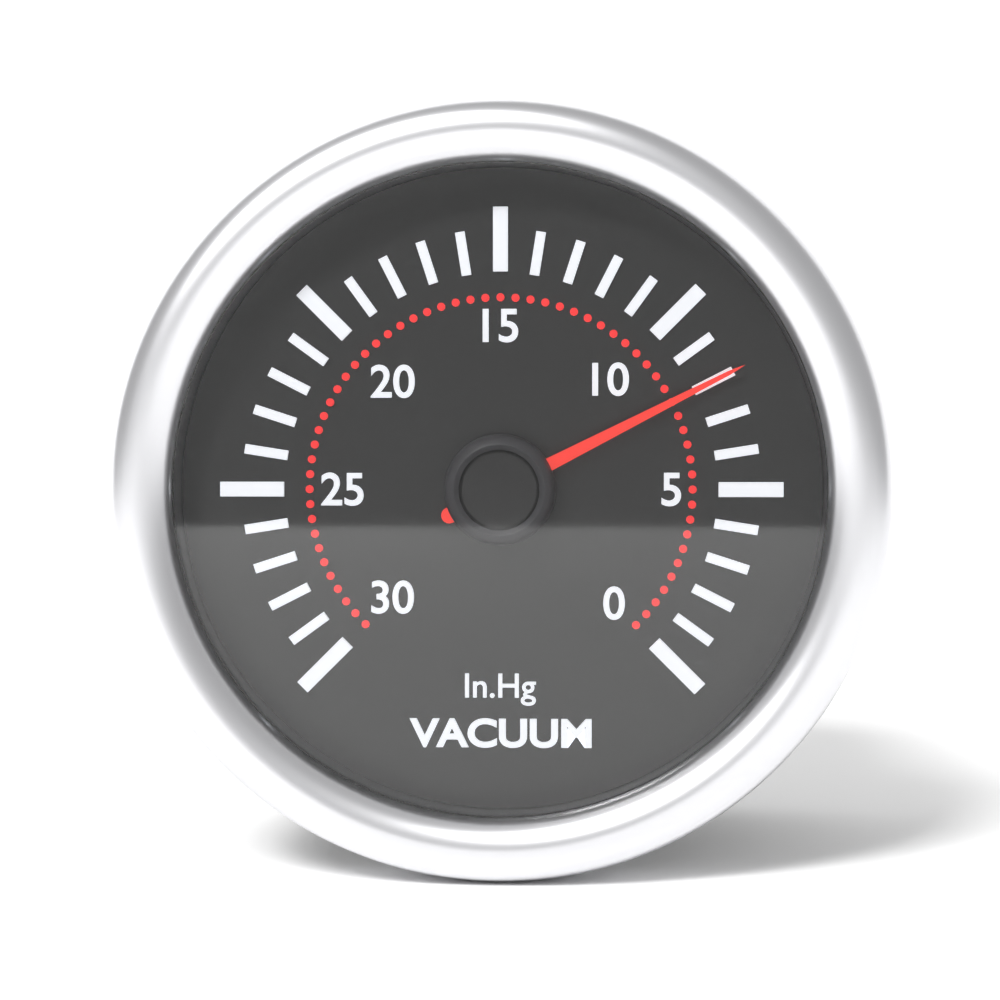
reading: 8 inHg
